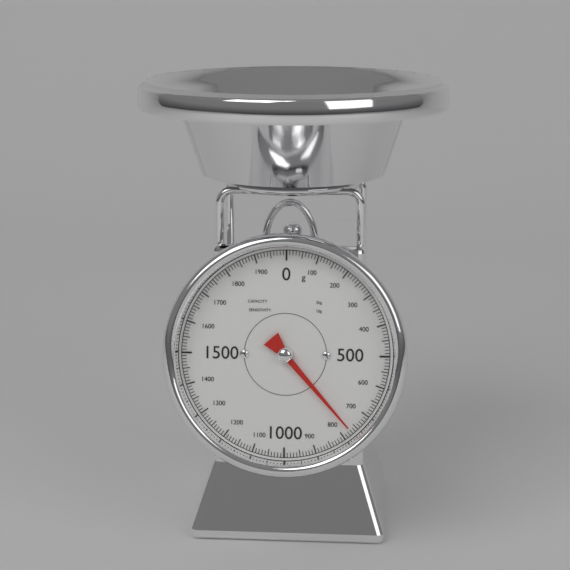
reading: 770 g
